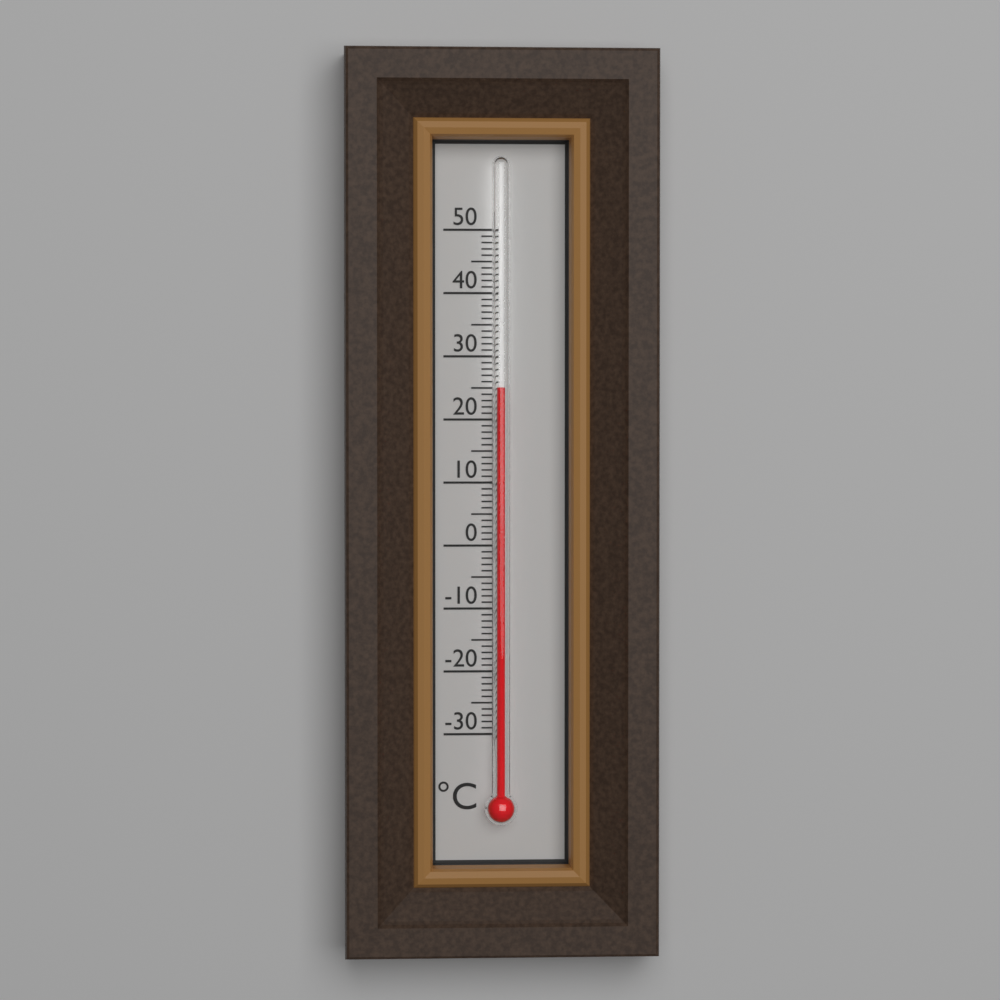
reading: 25 °C
